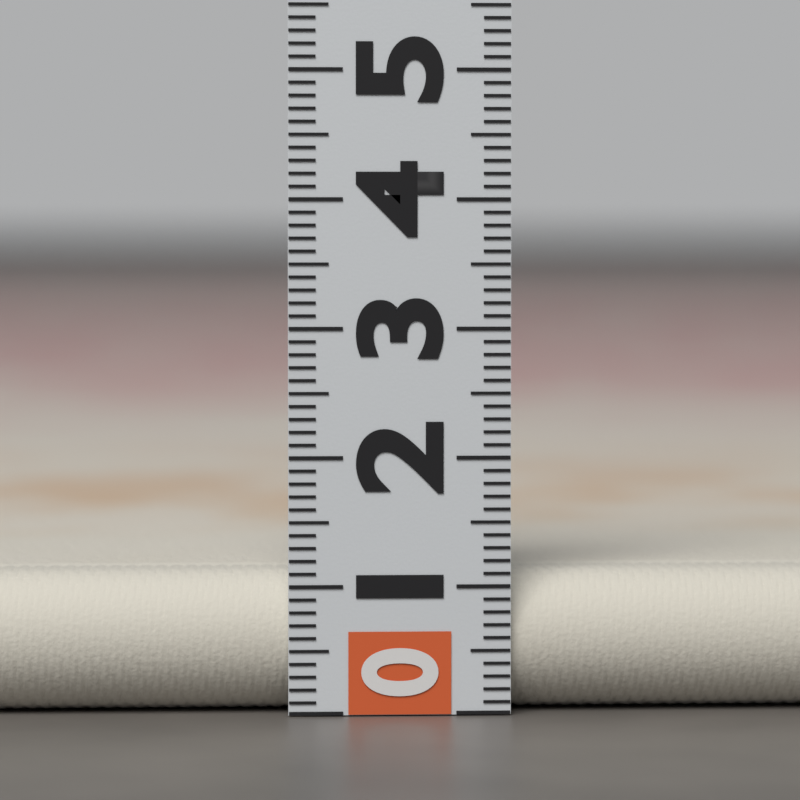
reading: 1.1 (no unit)
